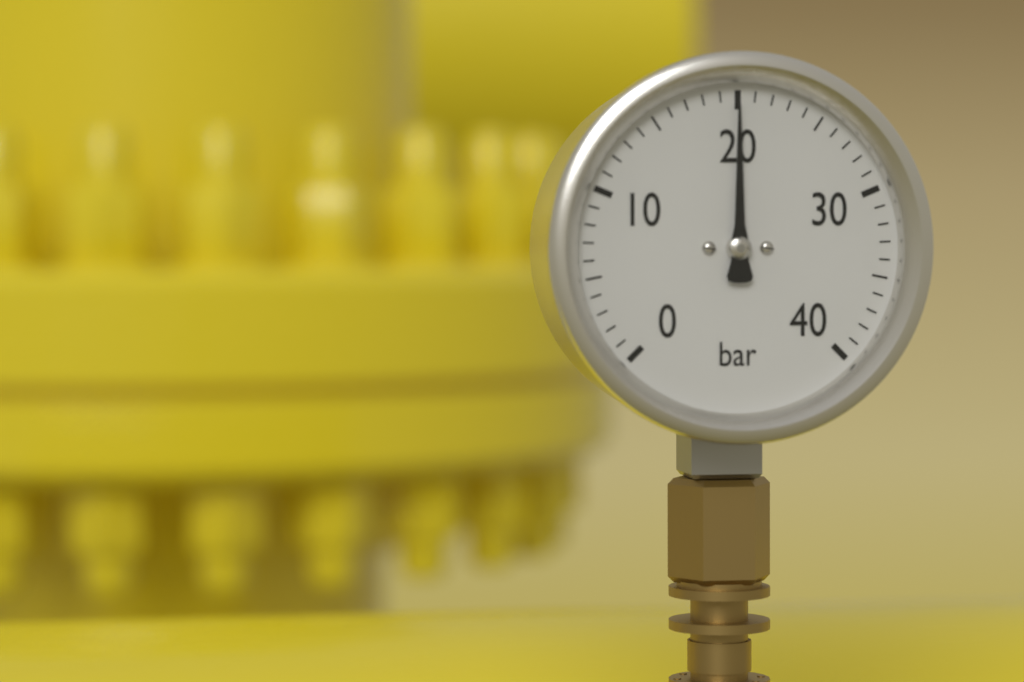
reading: 20 bar
